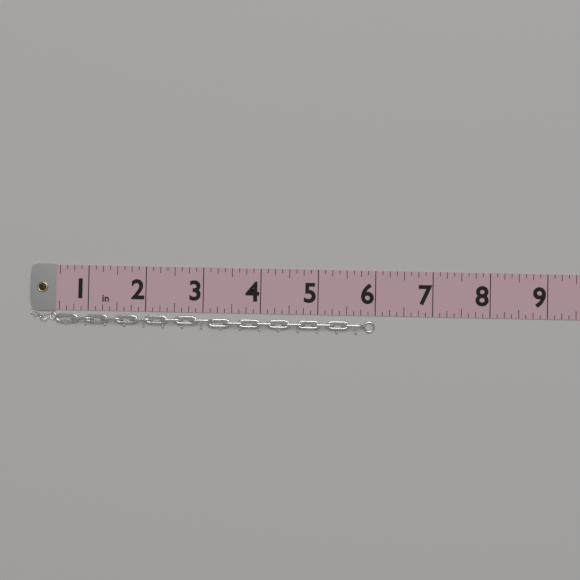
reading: 6.000 in
